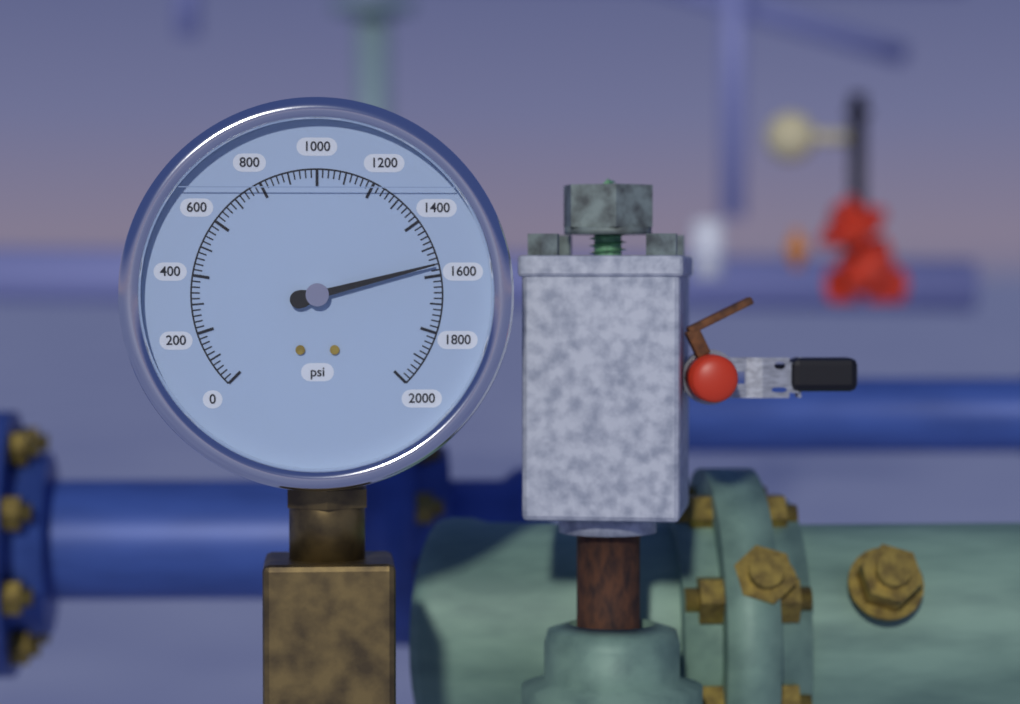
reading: 1560 psi
